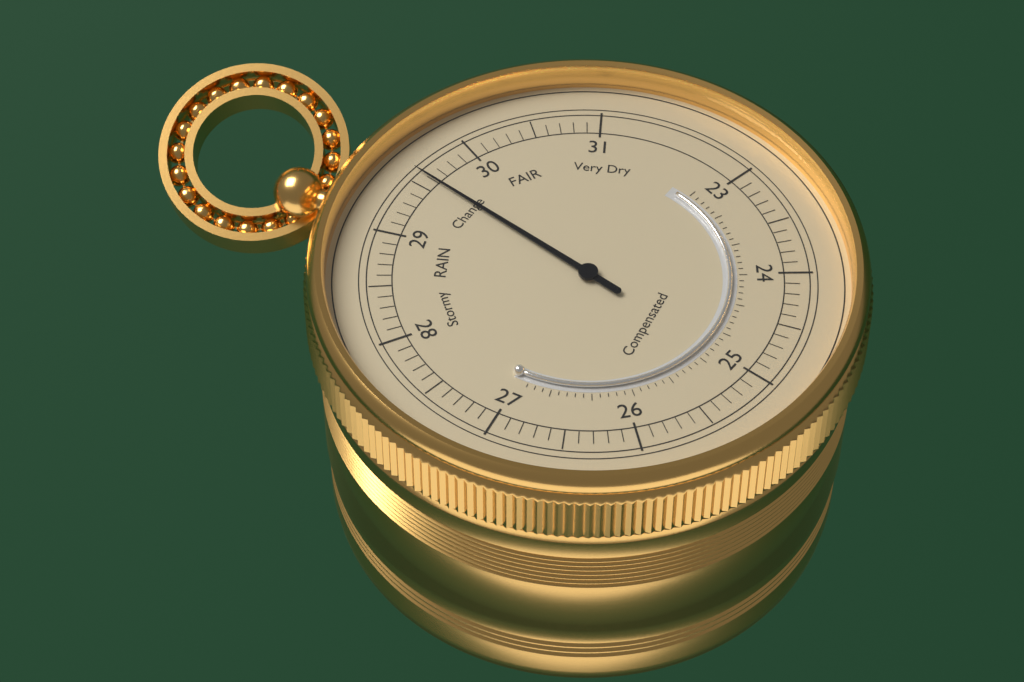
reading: 29.6 (no unit)
